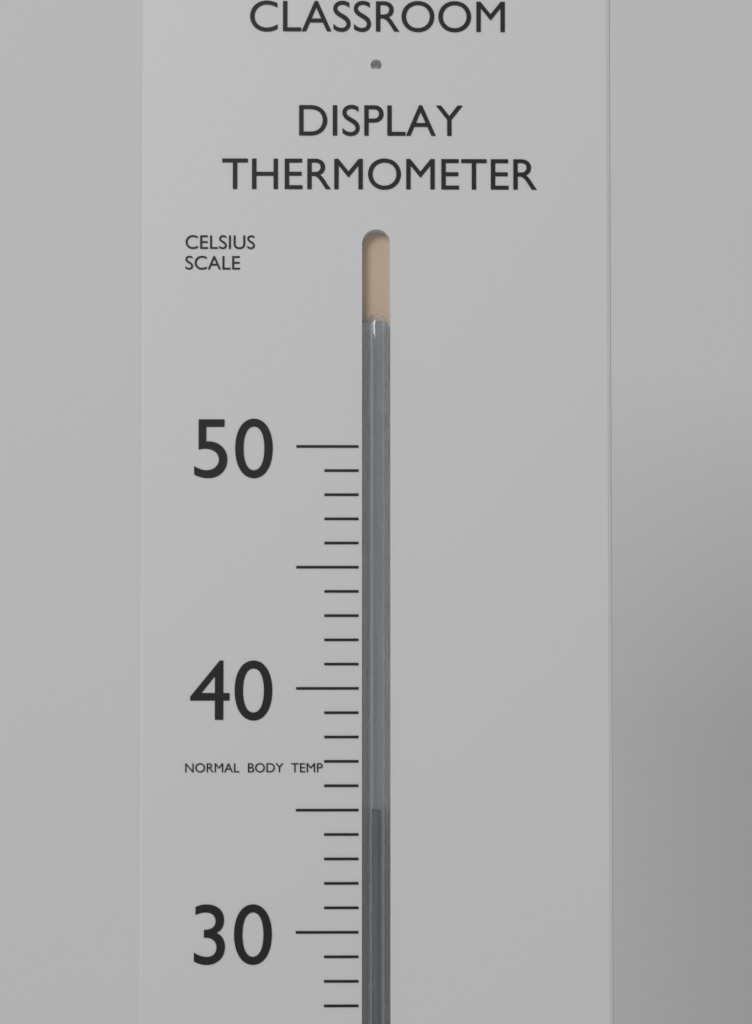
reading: 35 °C
